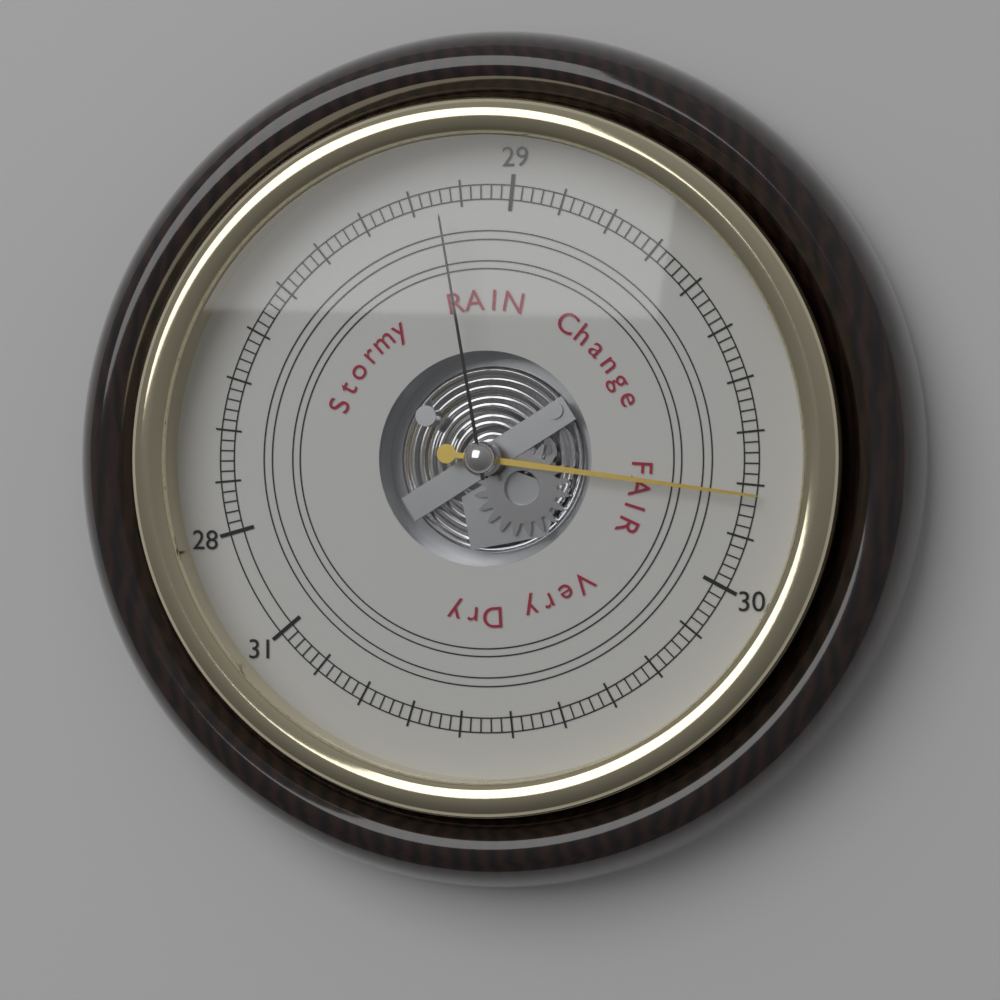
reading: 29.82 (no unit)
